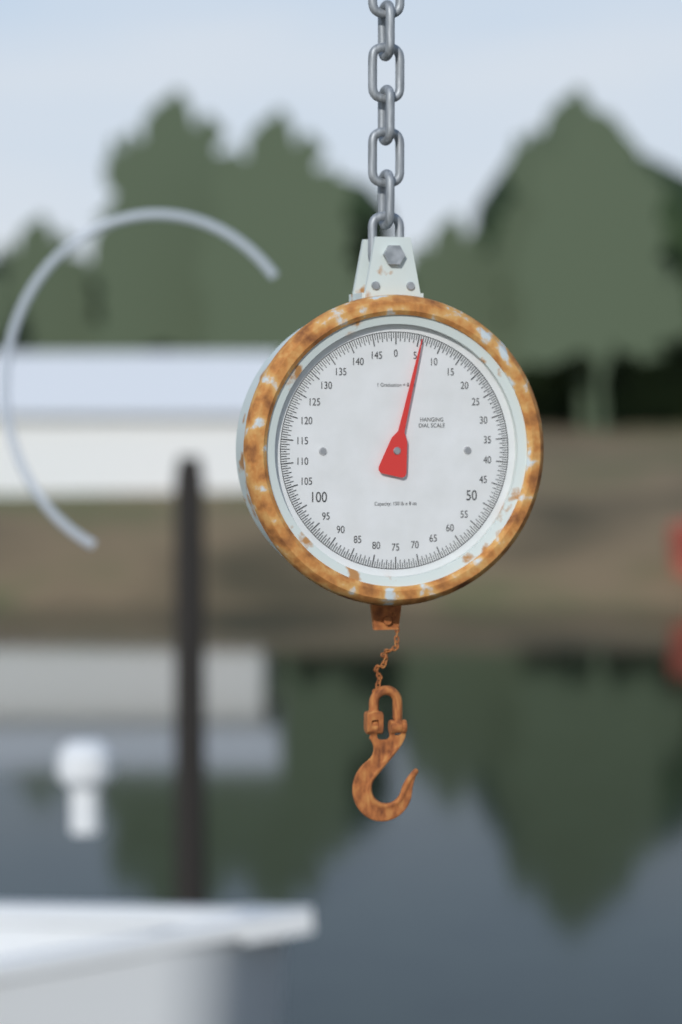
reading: 5.5 lb
